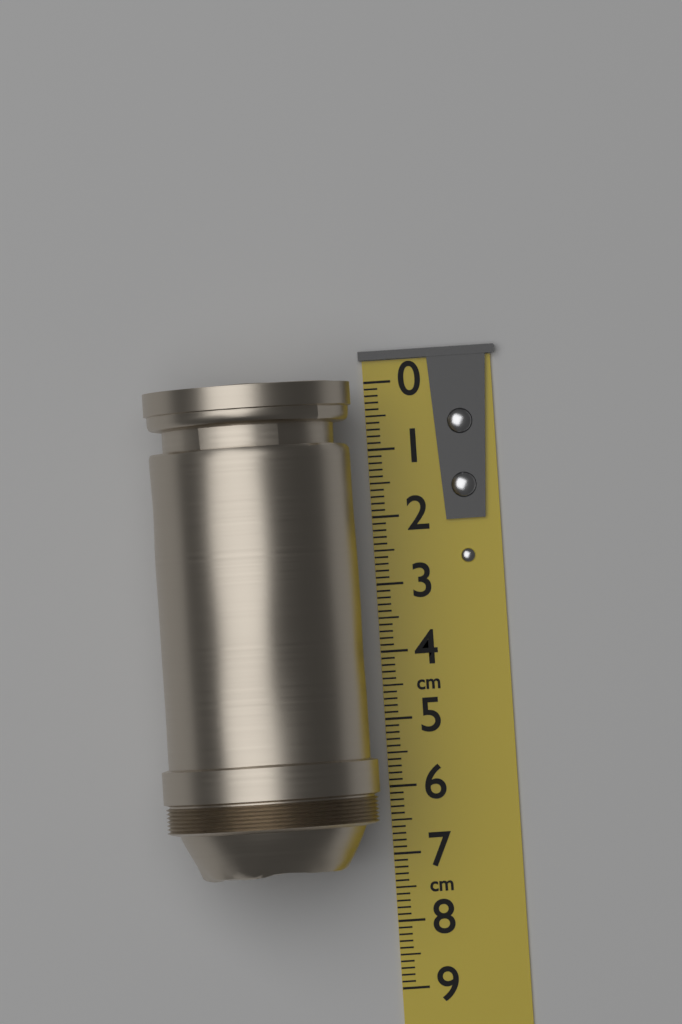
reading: 7.2 cm
